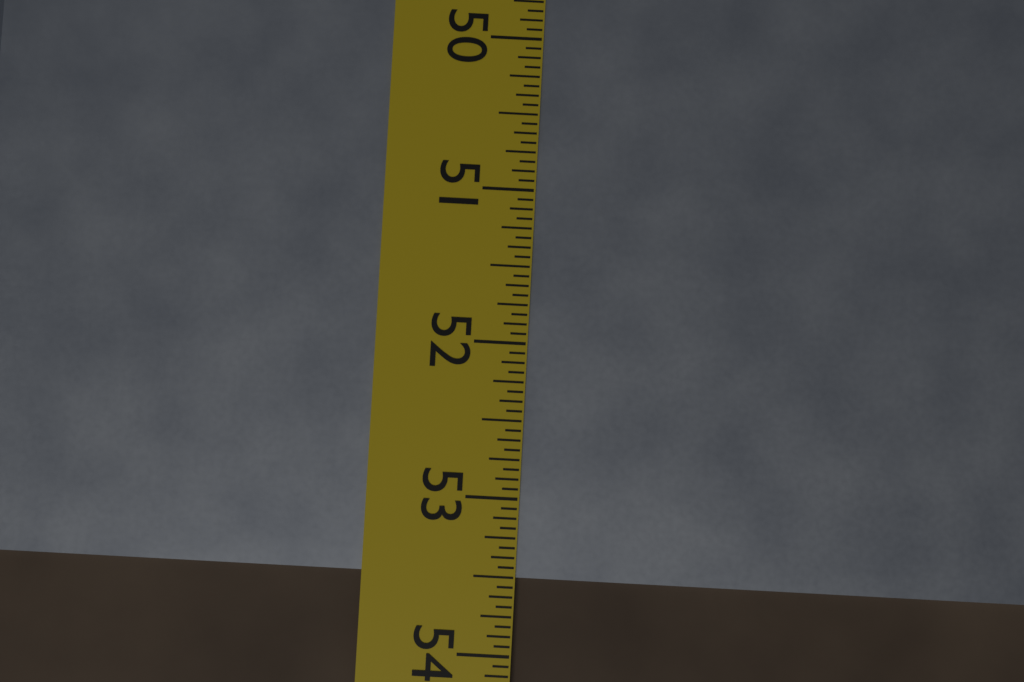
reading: 53.5000 in
